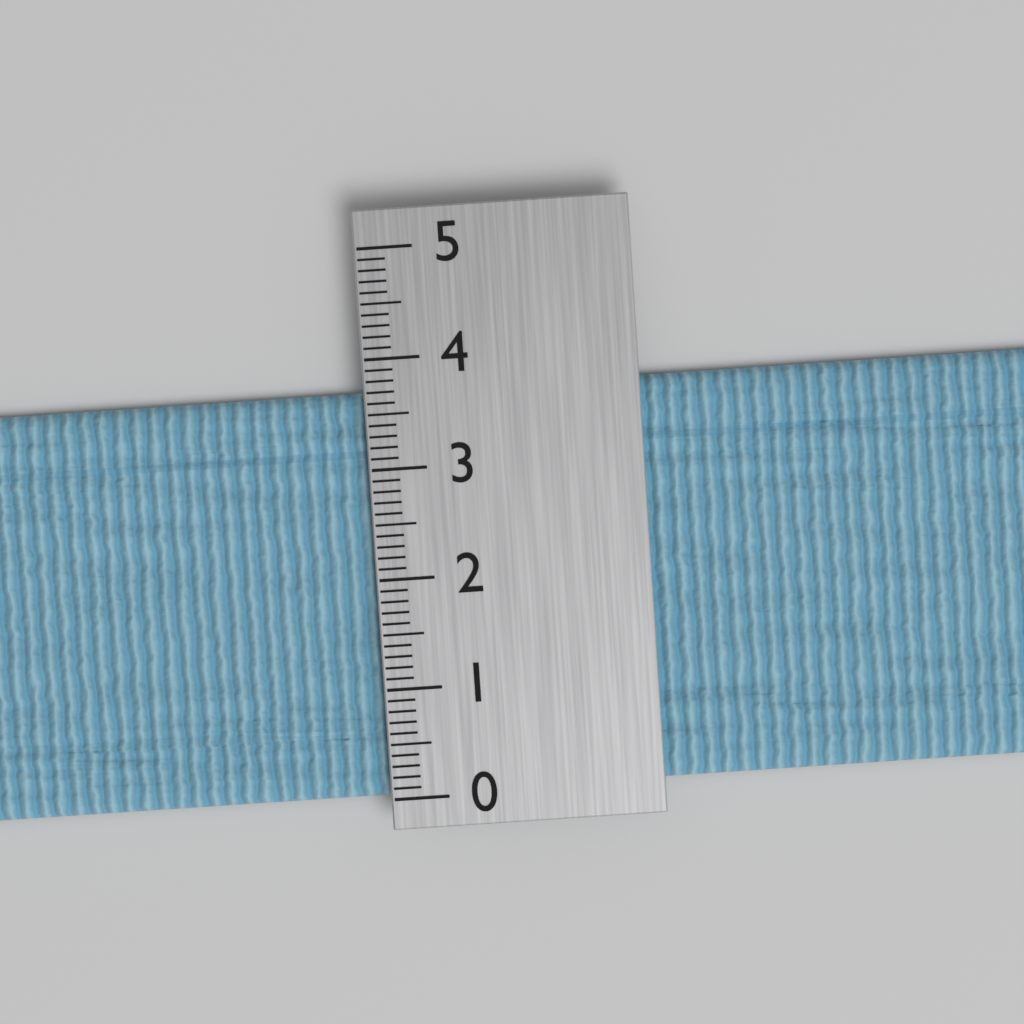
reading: 3.7 (no unit)
